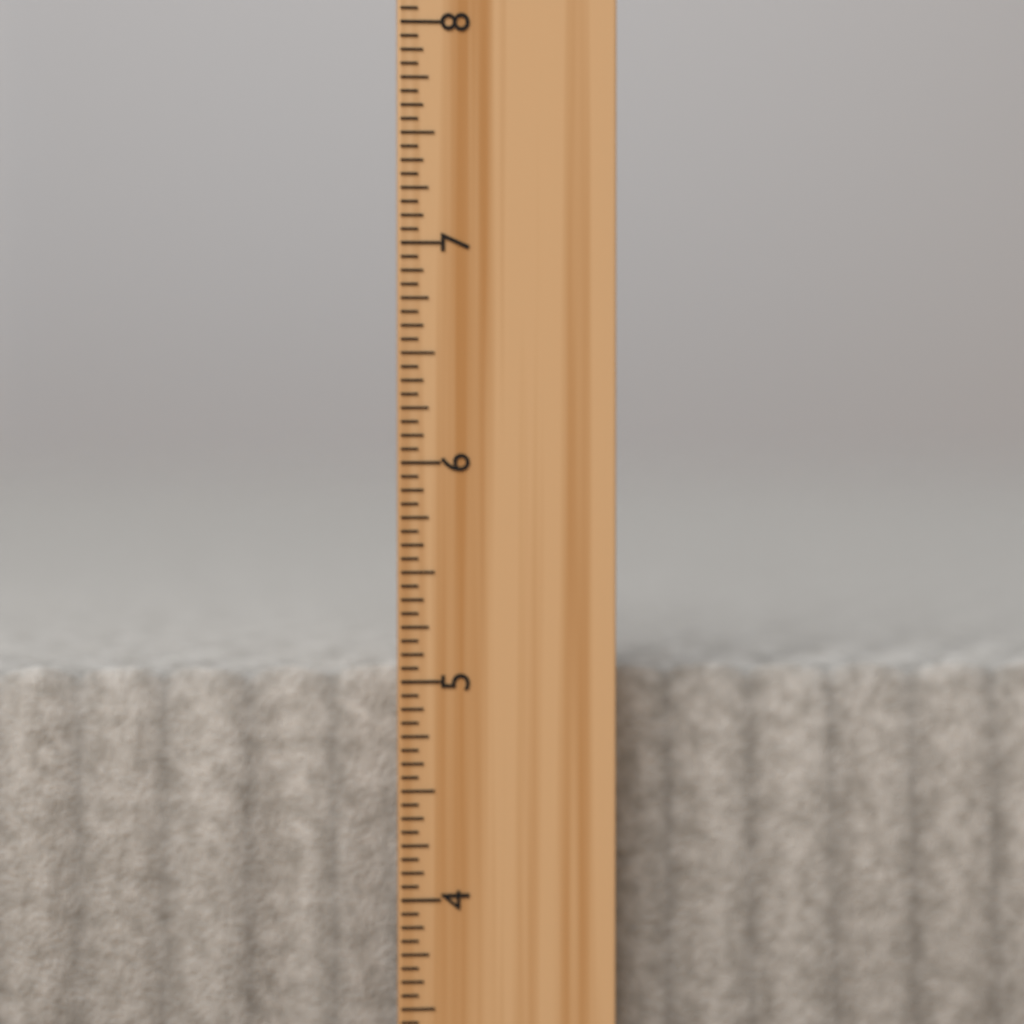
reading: 5.0625 inch
